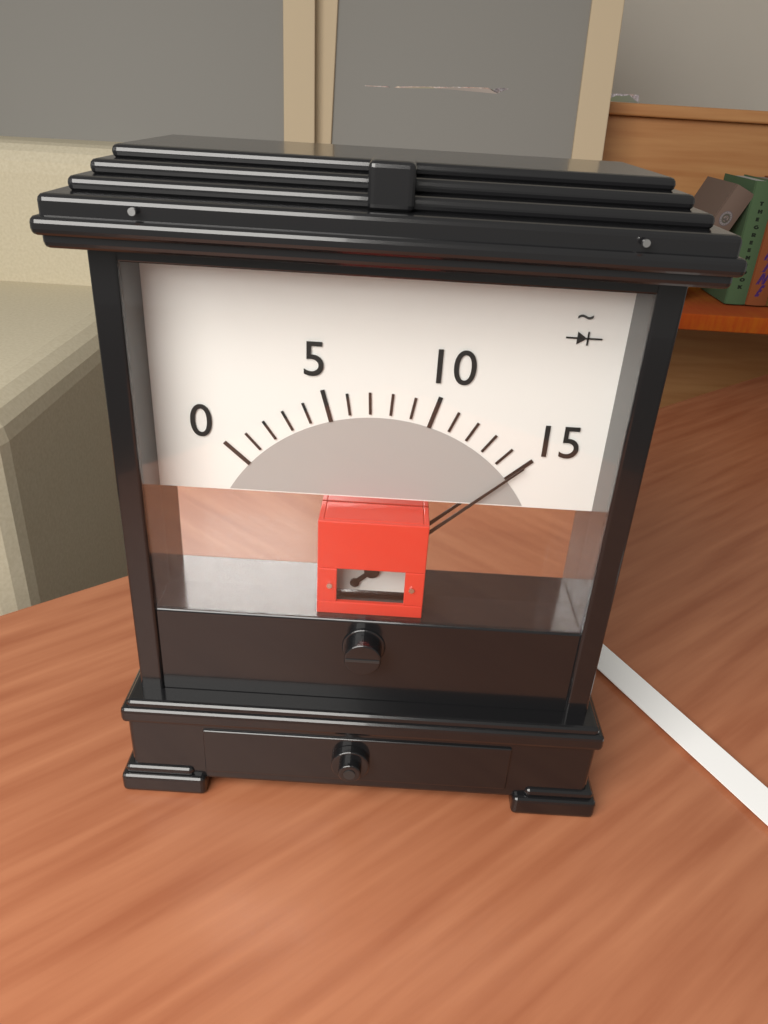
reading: 15 (no unit)
